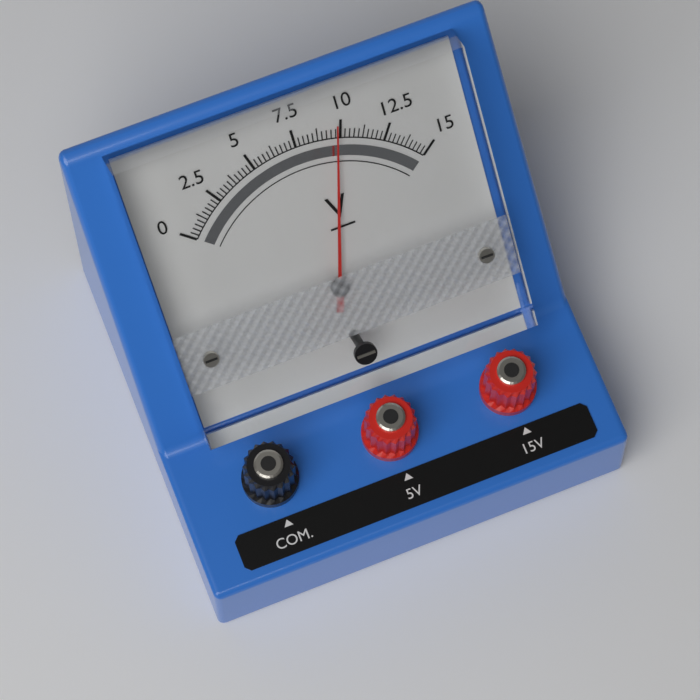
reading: 9.75 V
